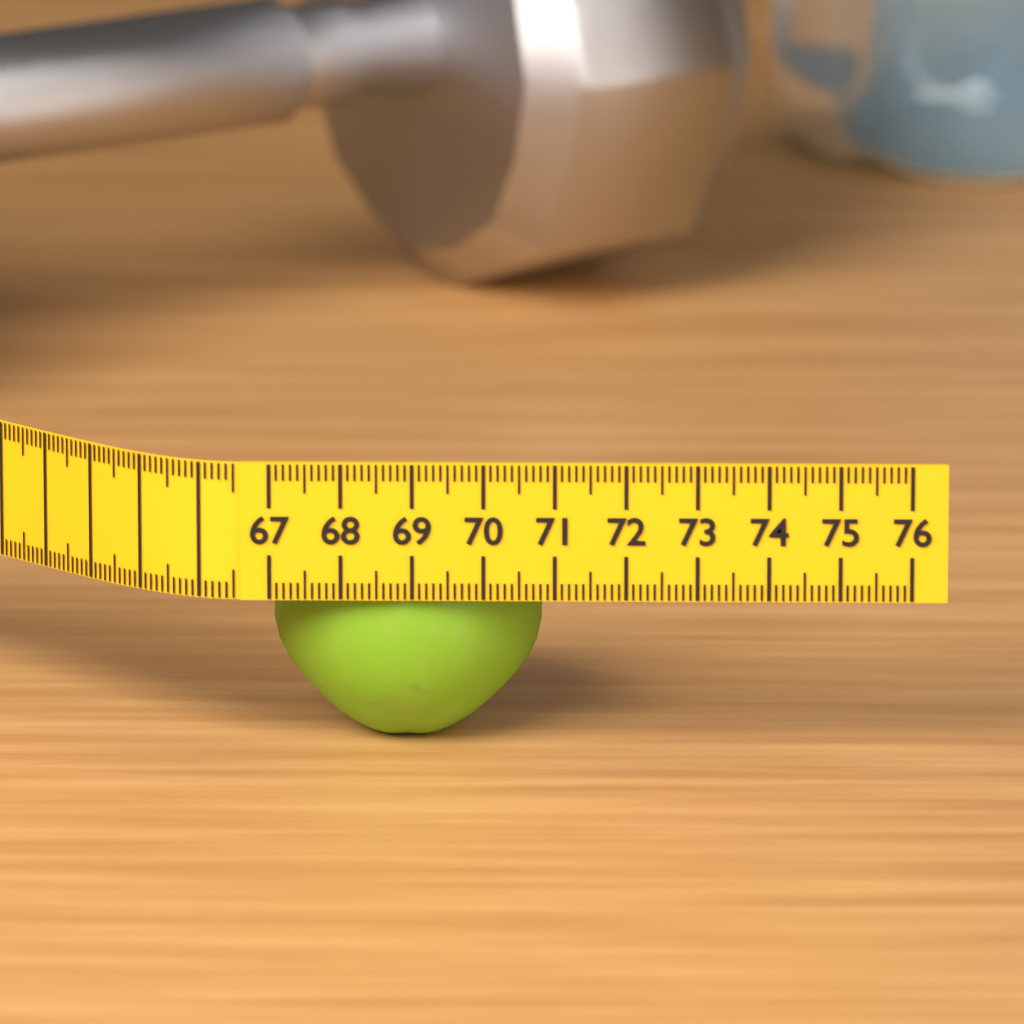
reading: 70.8 (no unit)
